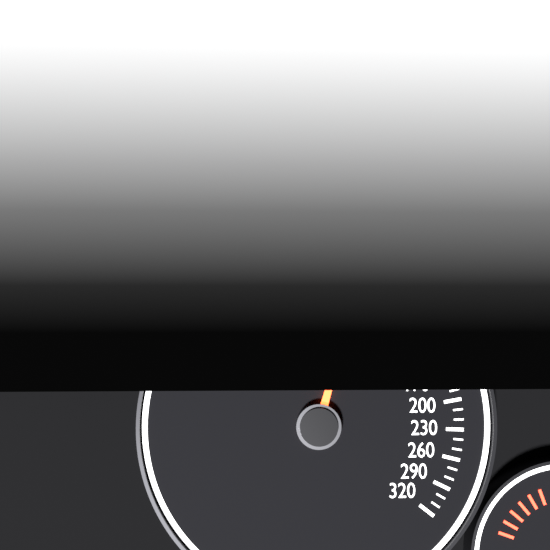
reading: 40 km/h
